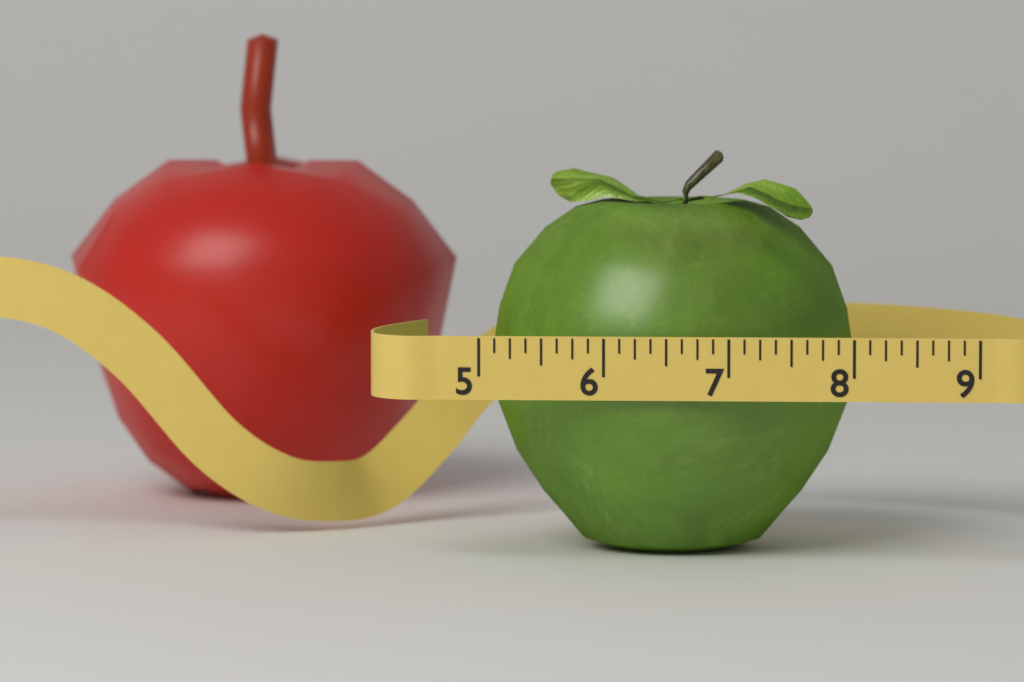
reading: 8.000 (no unit)
